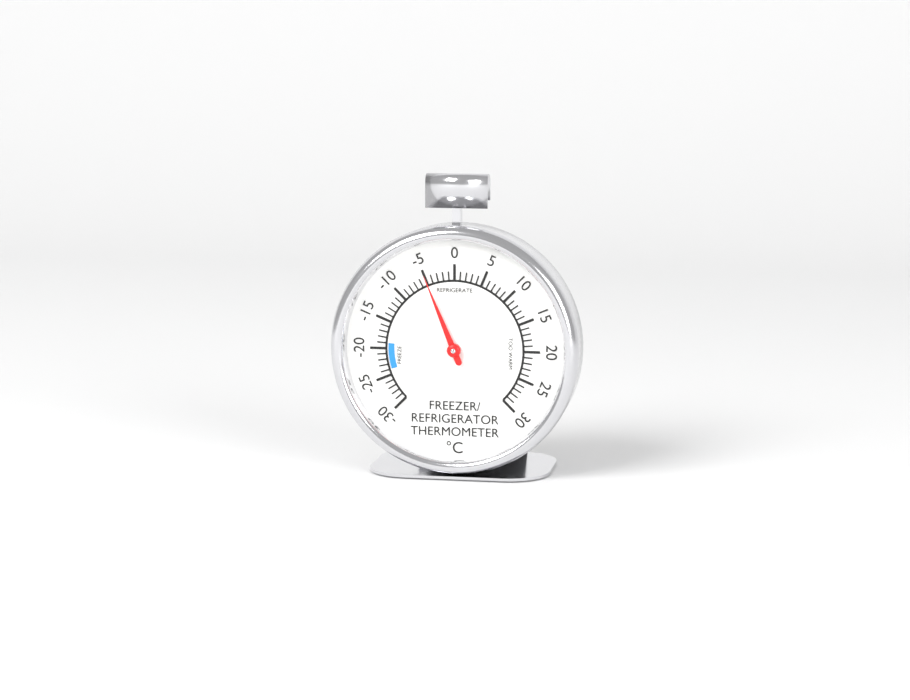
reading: -5 °C
